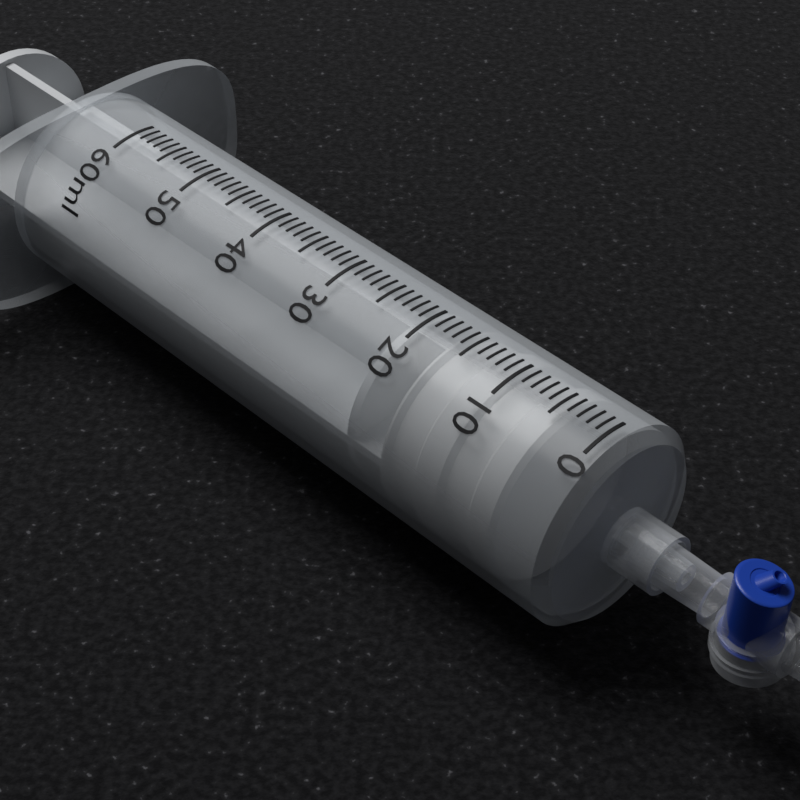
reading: 4 ml
